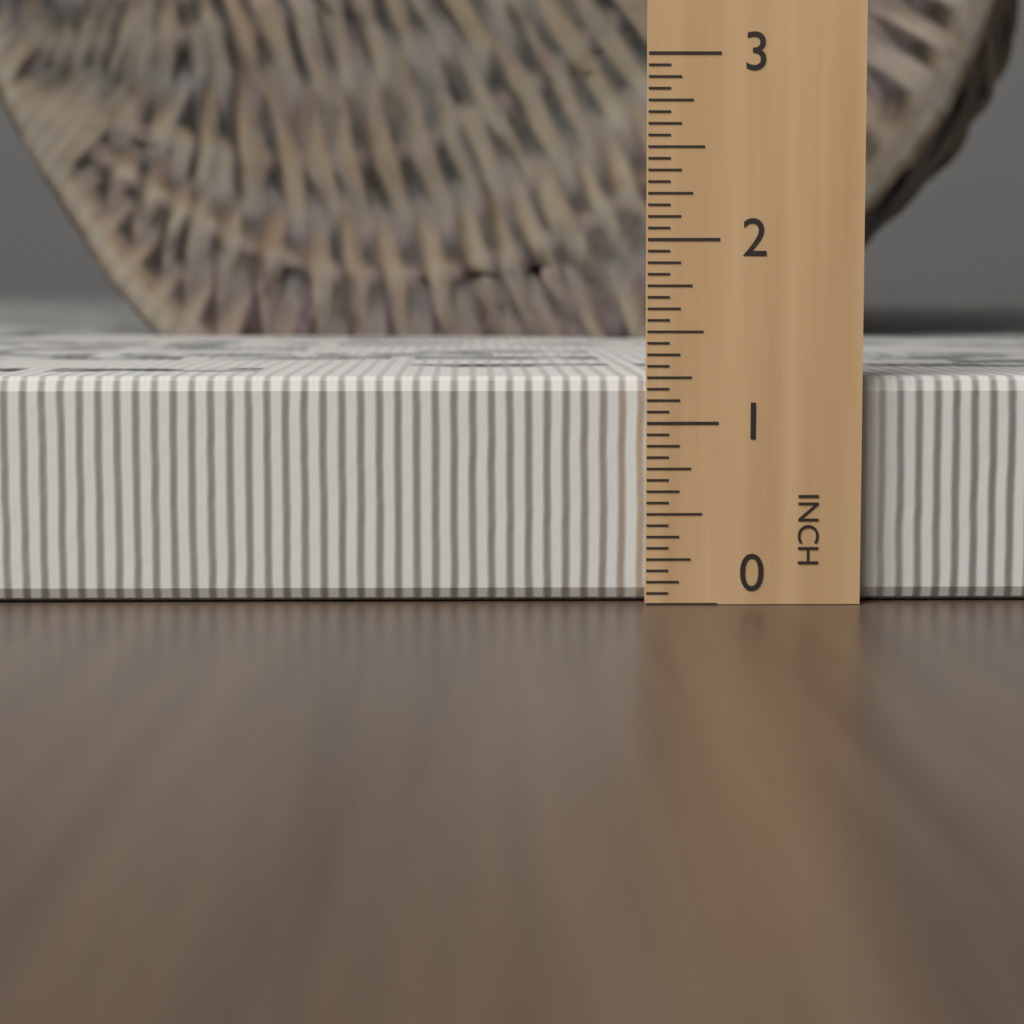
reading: 1.2500 in
